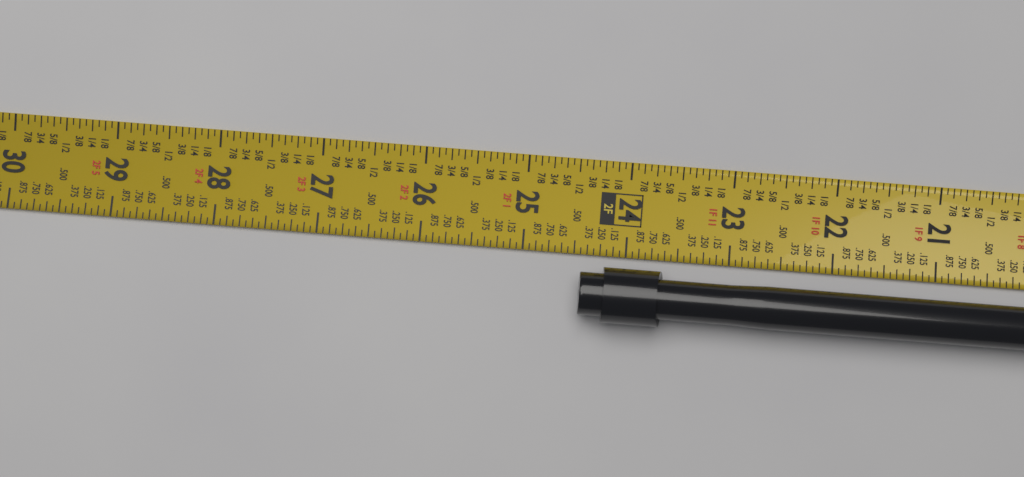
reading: 24.4375 in
